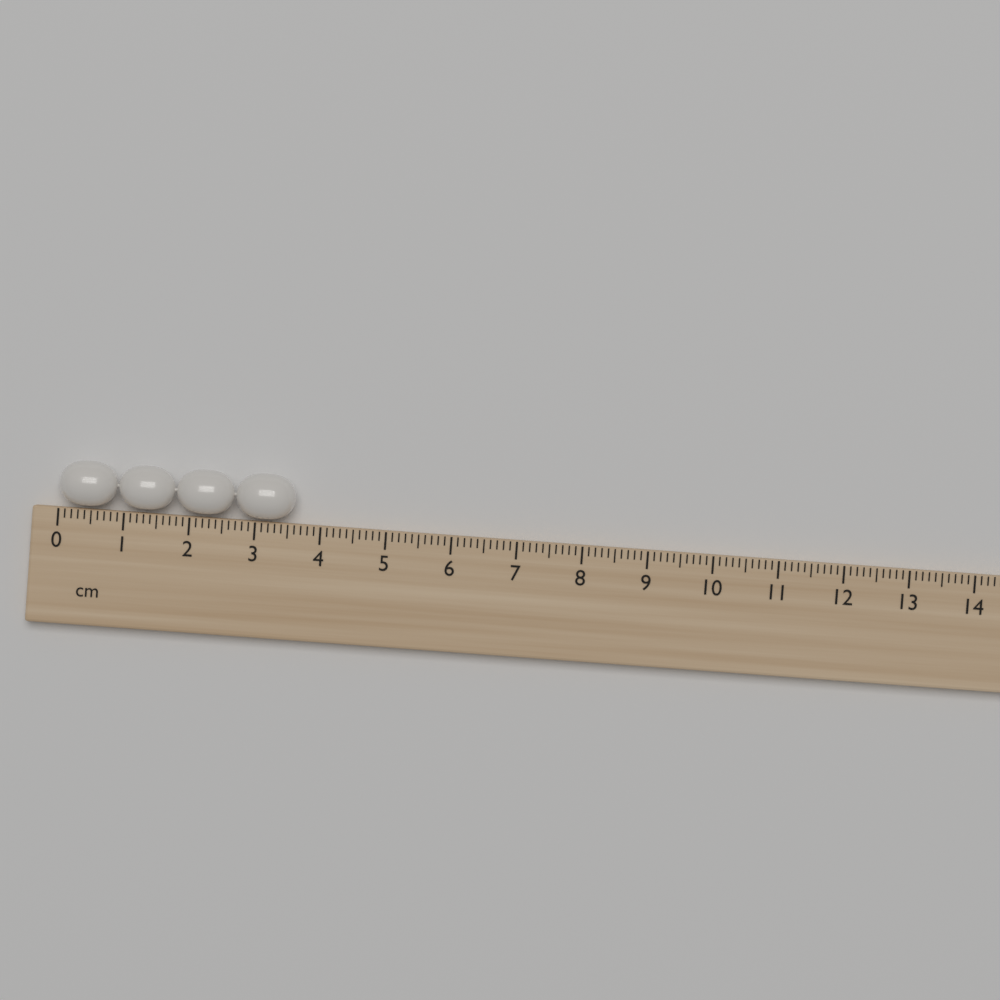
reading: 3.6 cm
